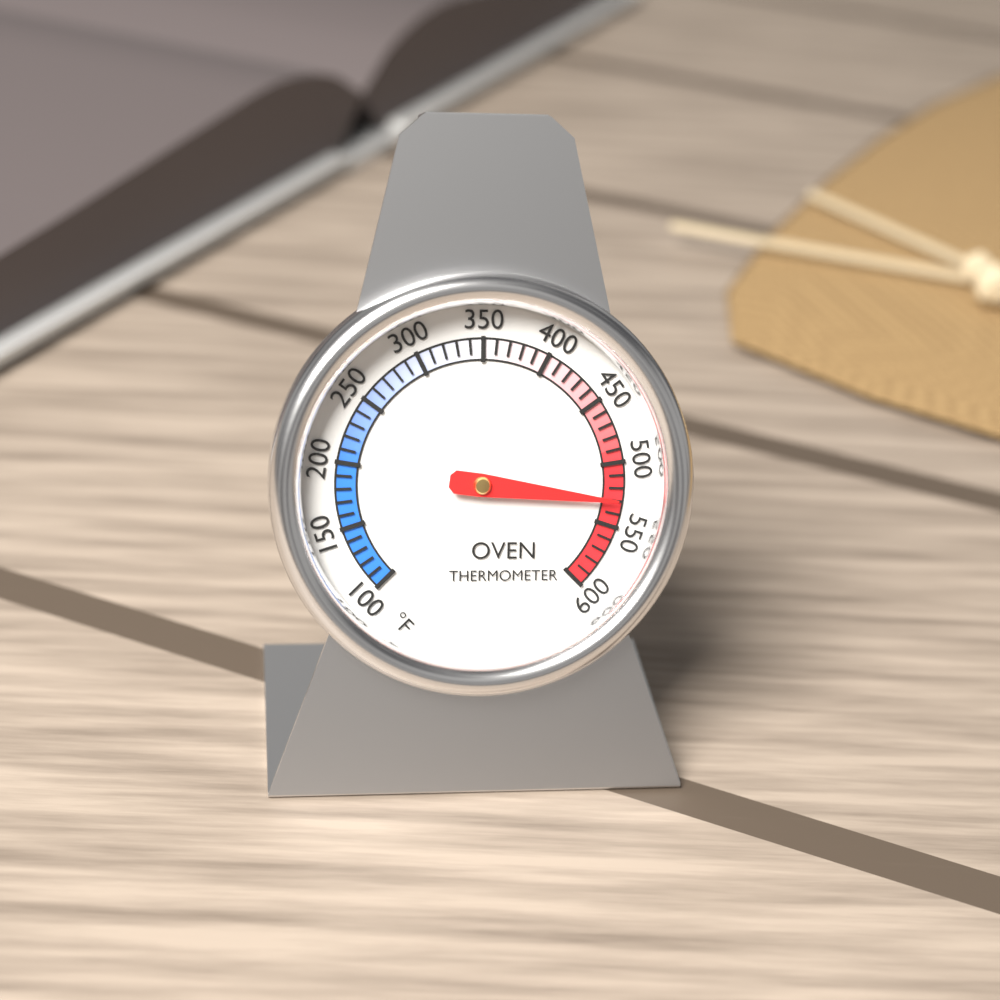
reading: 530 °F
